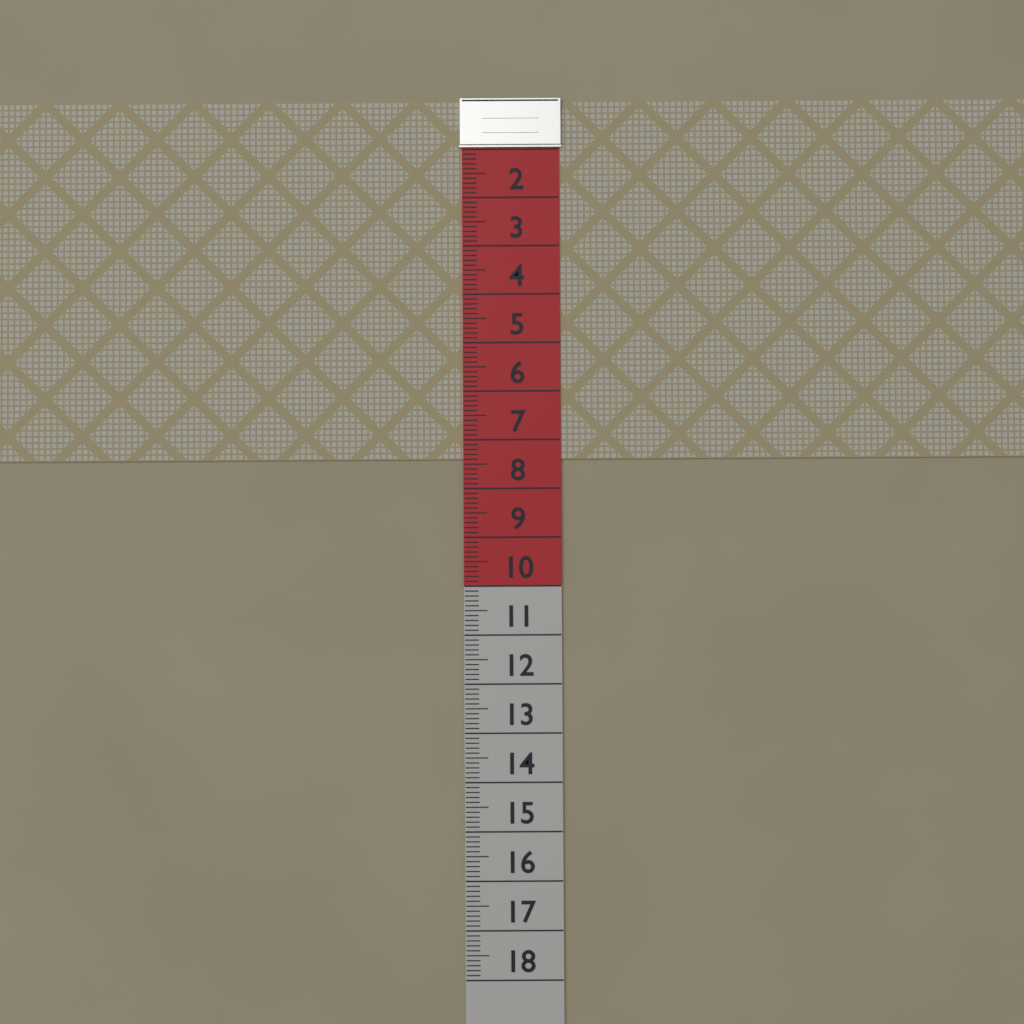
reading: 7.4 (no unit)
